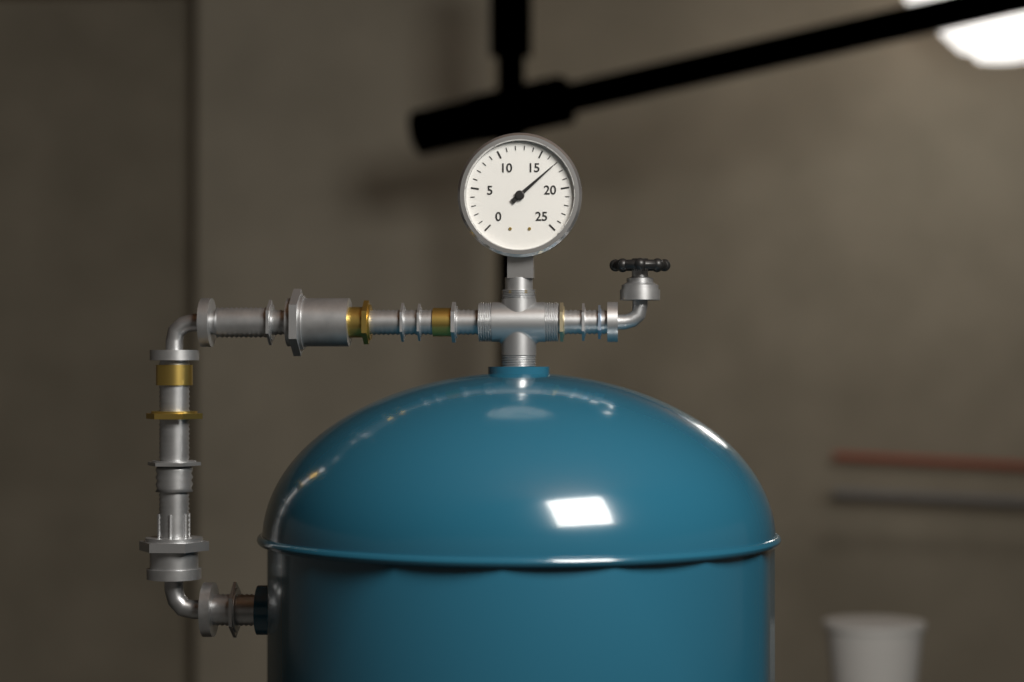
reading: 17 (no unit)
